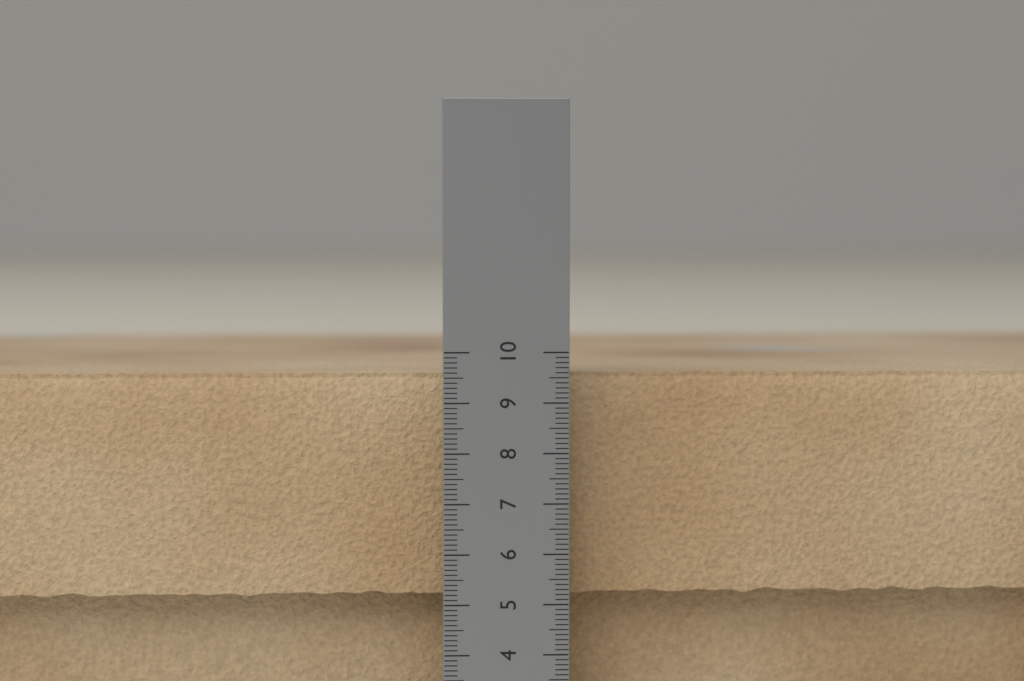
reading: 9.6 cm
